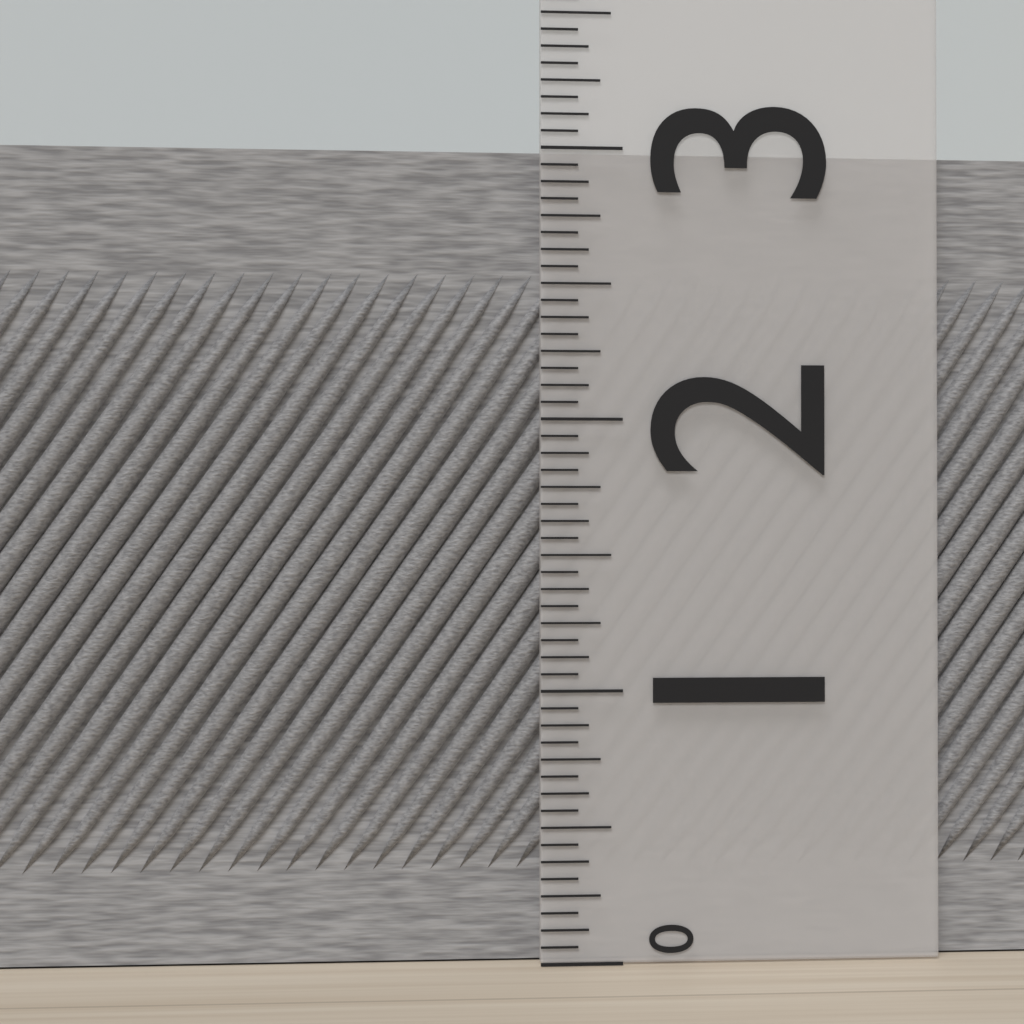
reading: 3.0000 (no unit)
